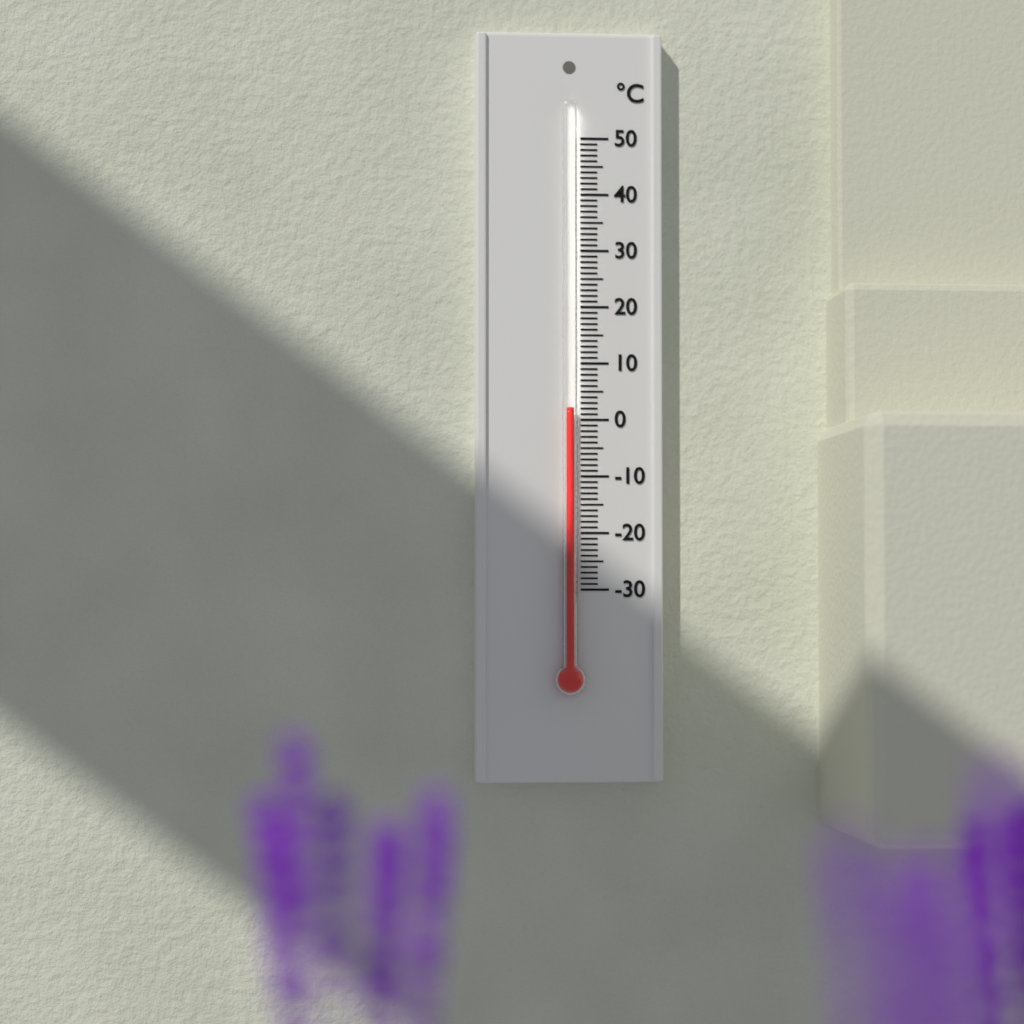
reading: 2 °C
